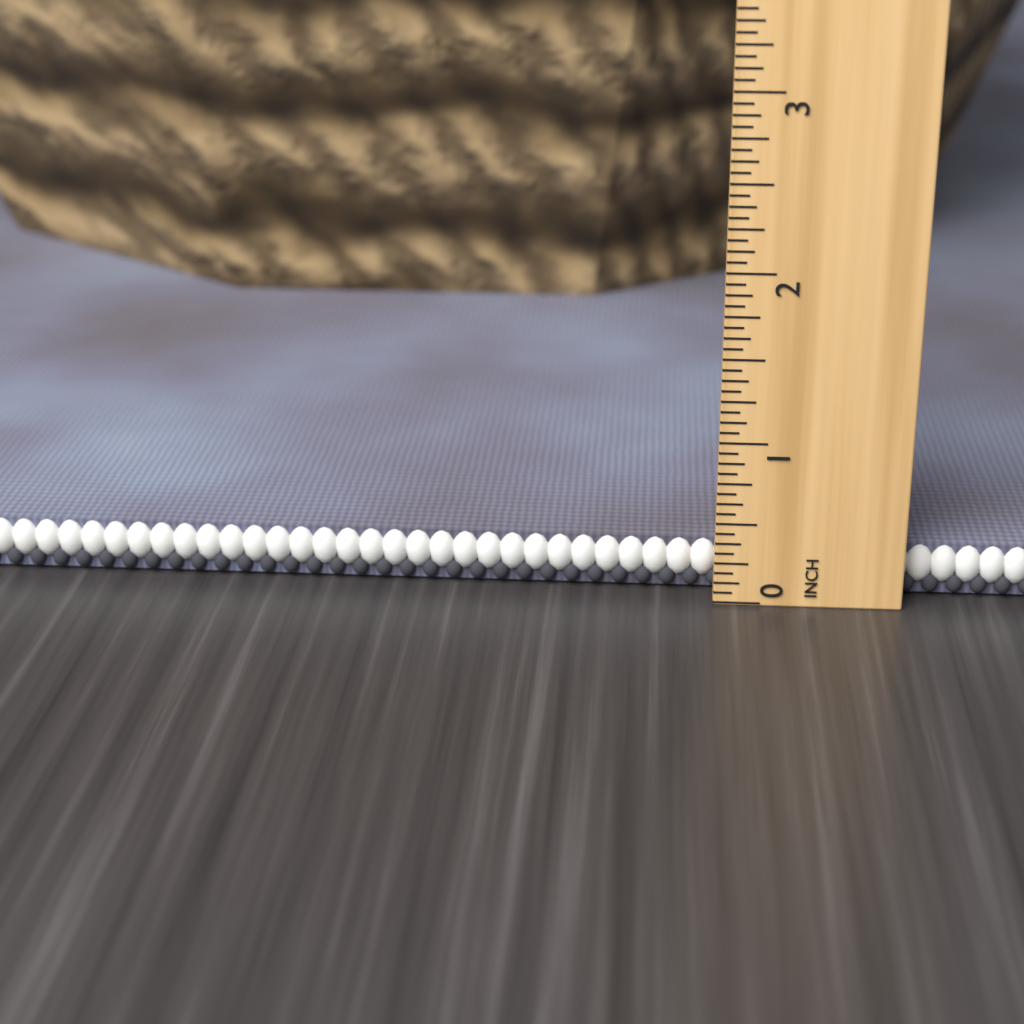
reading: 0.3125 in
